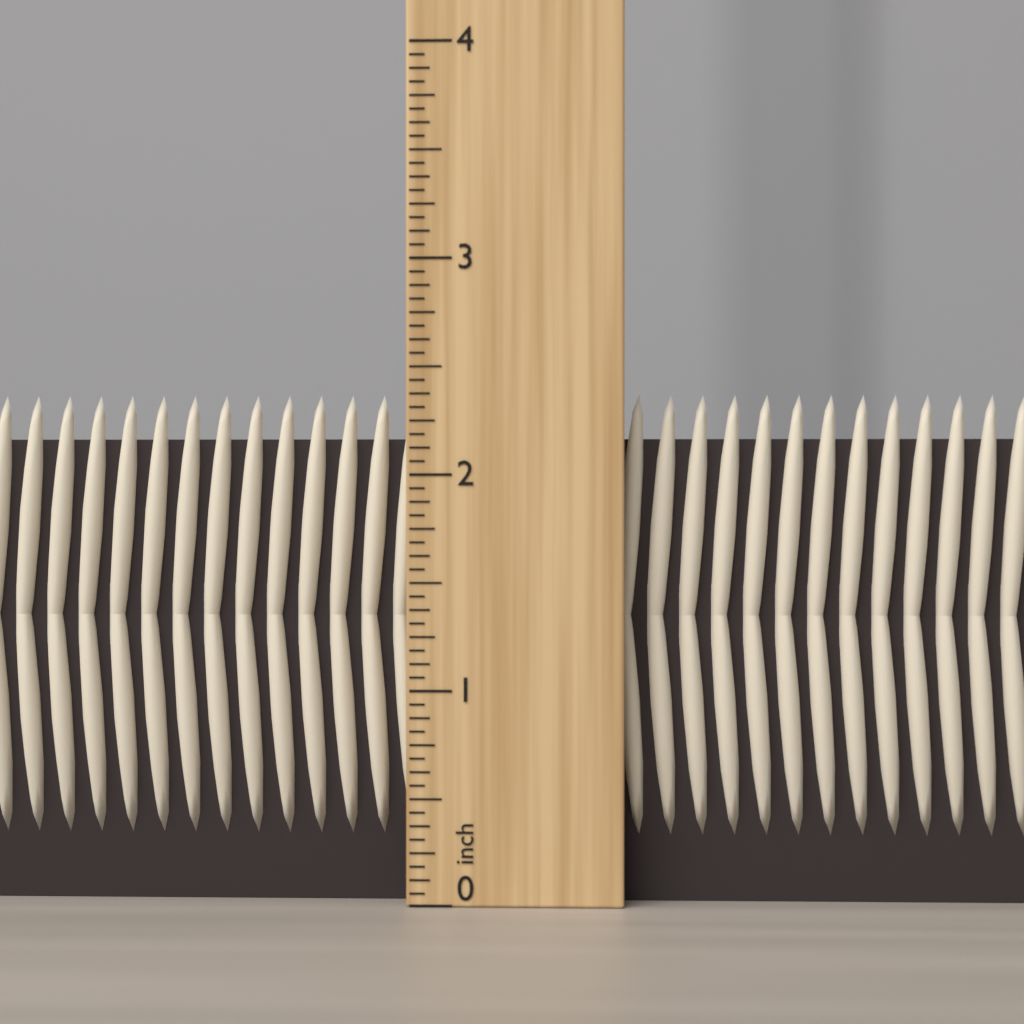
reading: 2.3750 inch
